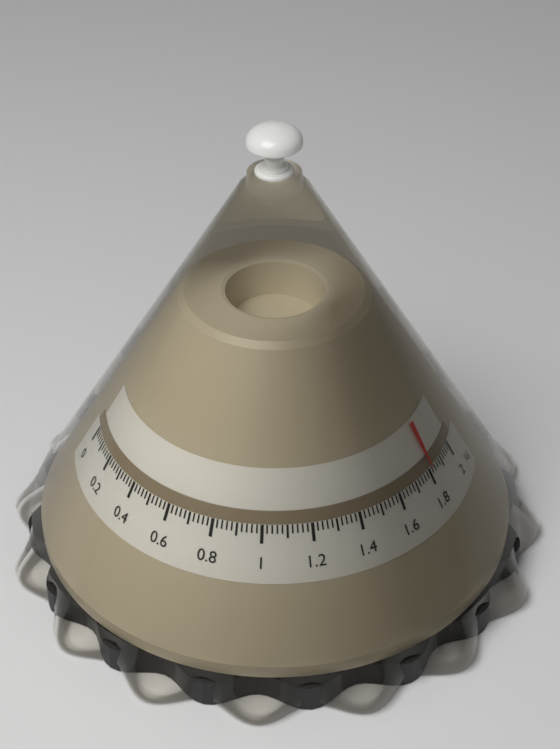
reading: 1.82 kg
